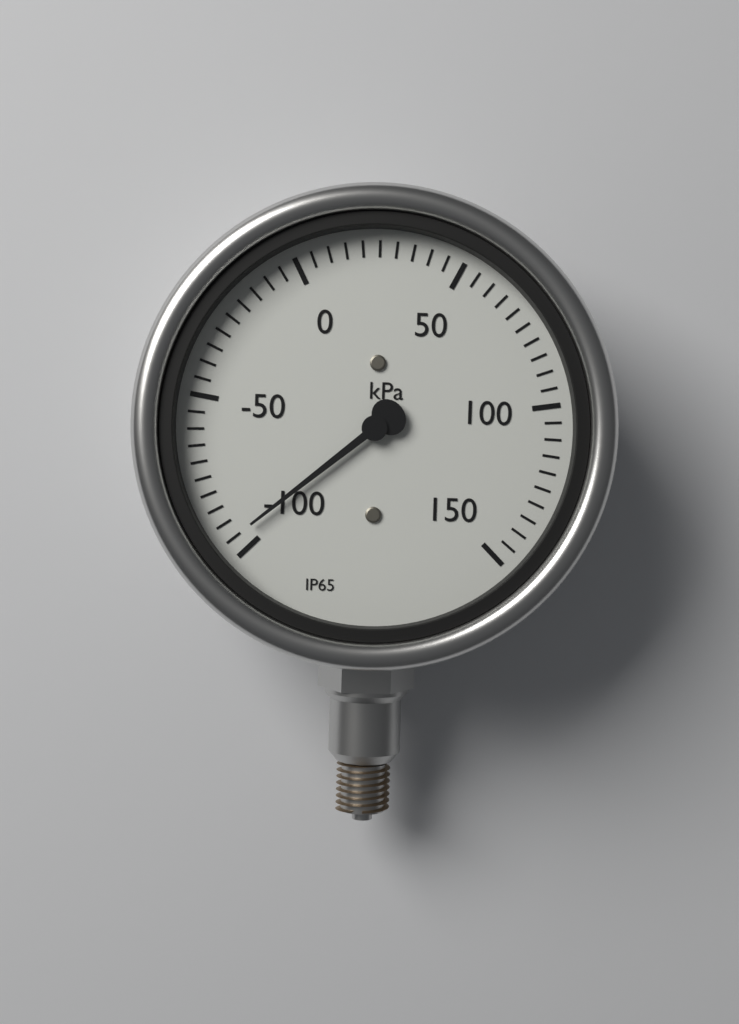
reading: -95 kPa
